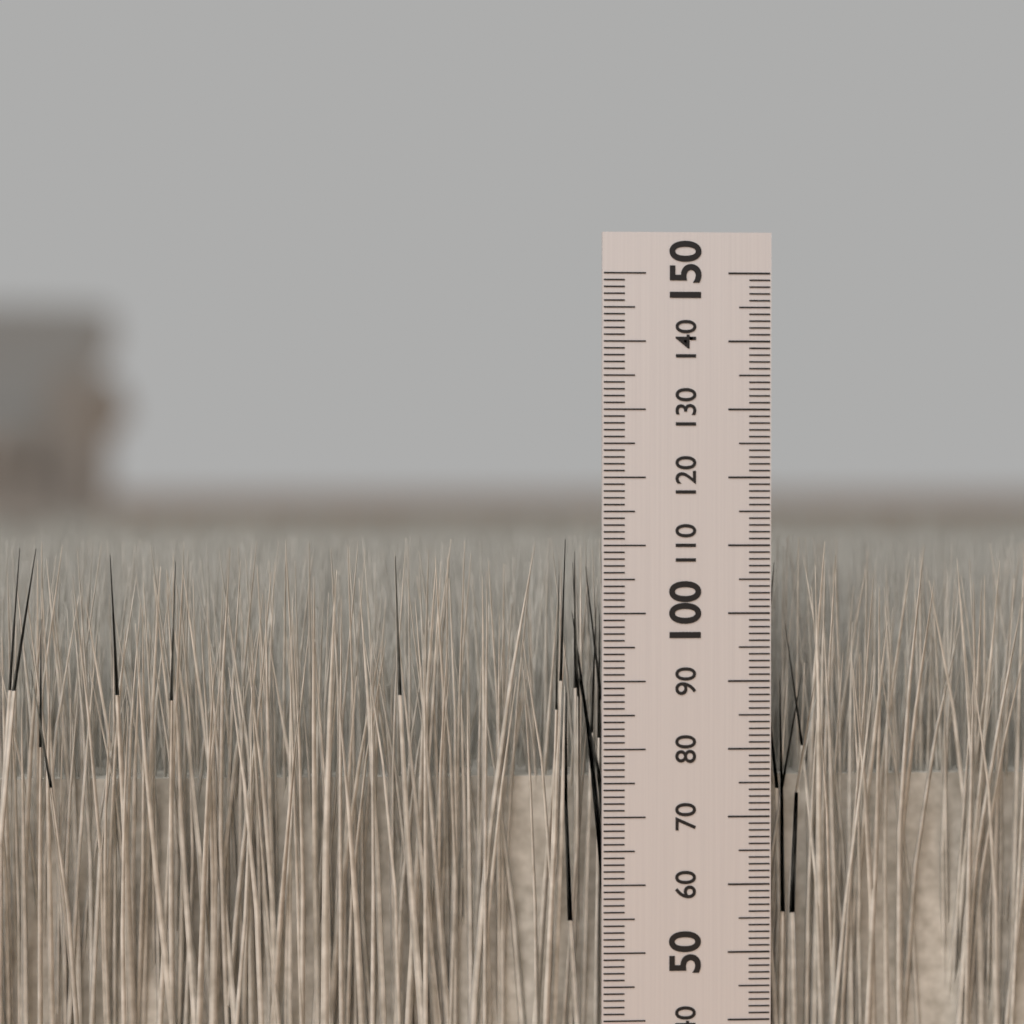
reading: 111 mm
